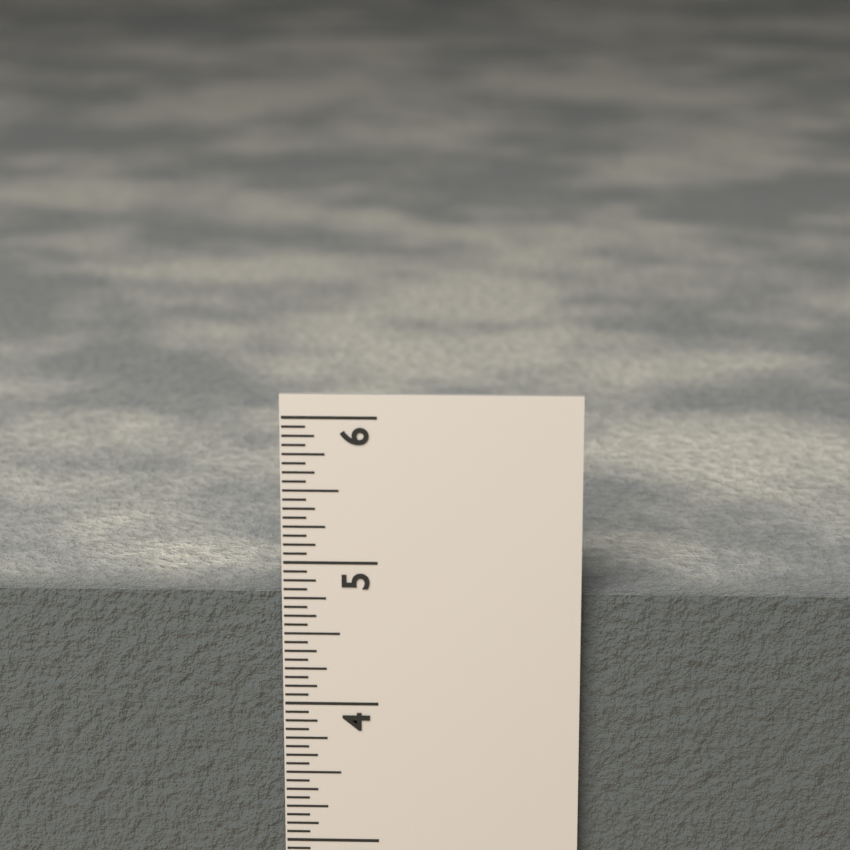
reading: 4.7500 in
